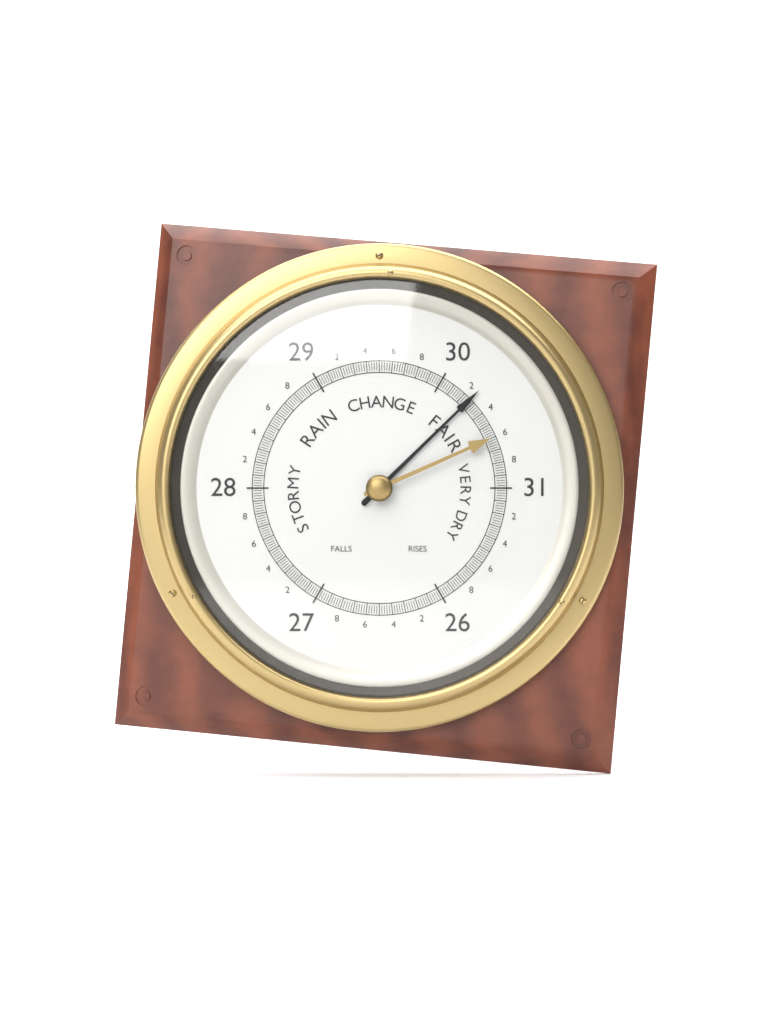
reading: 30.26 (no unit)
